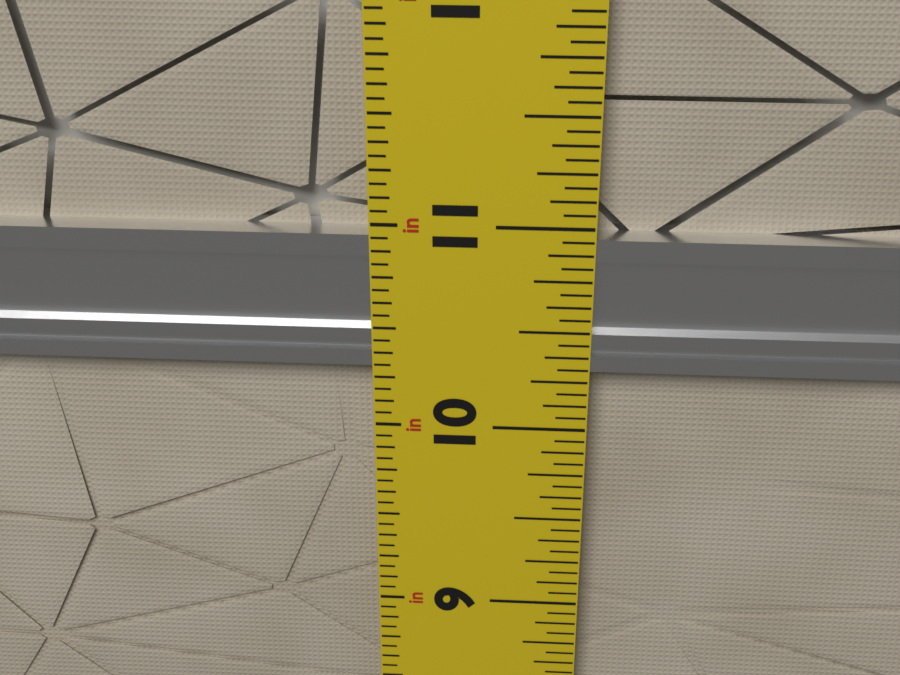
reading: 10.9375 in
